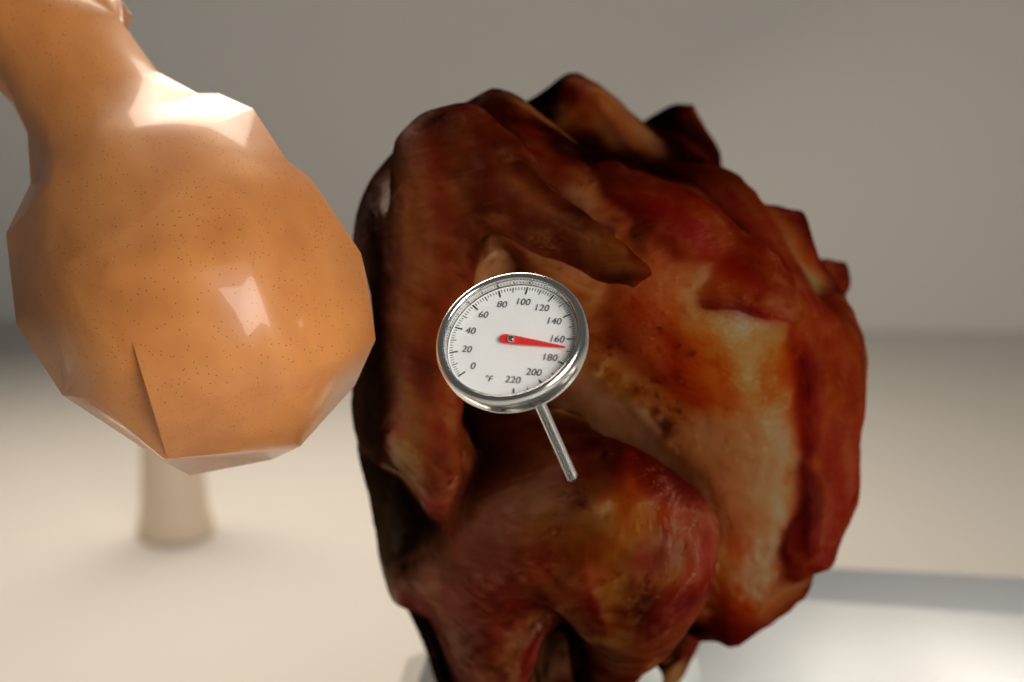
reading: 168 °F
